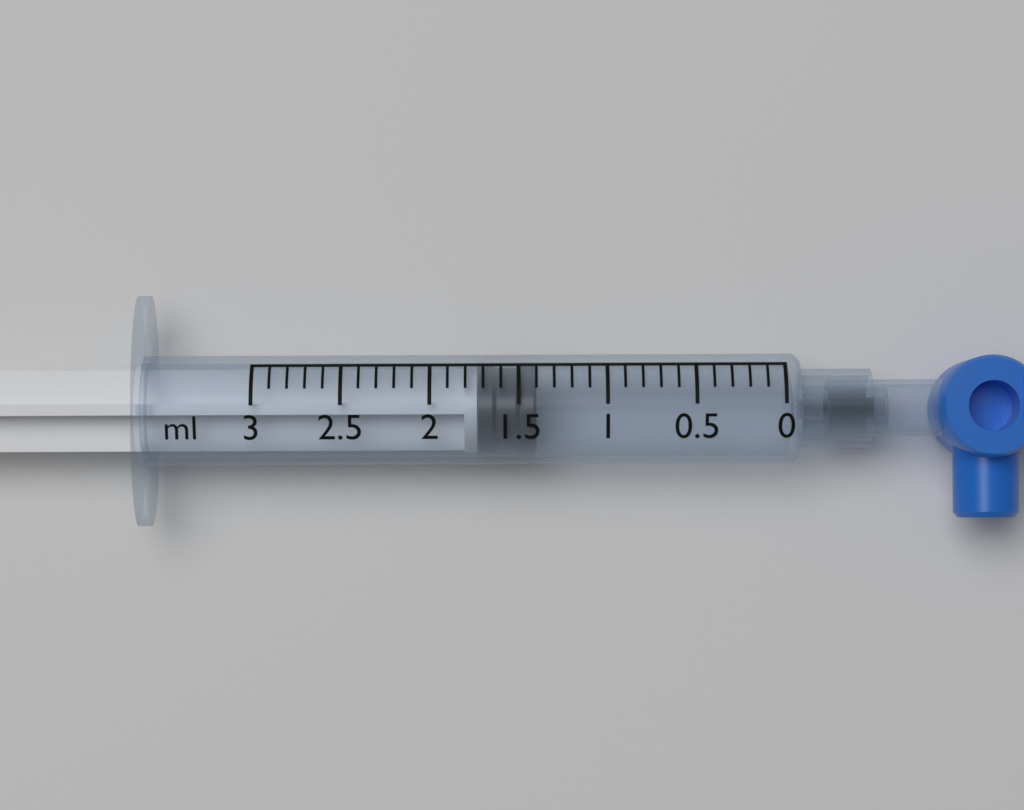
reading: 1.4 ml
